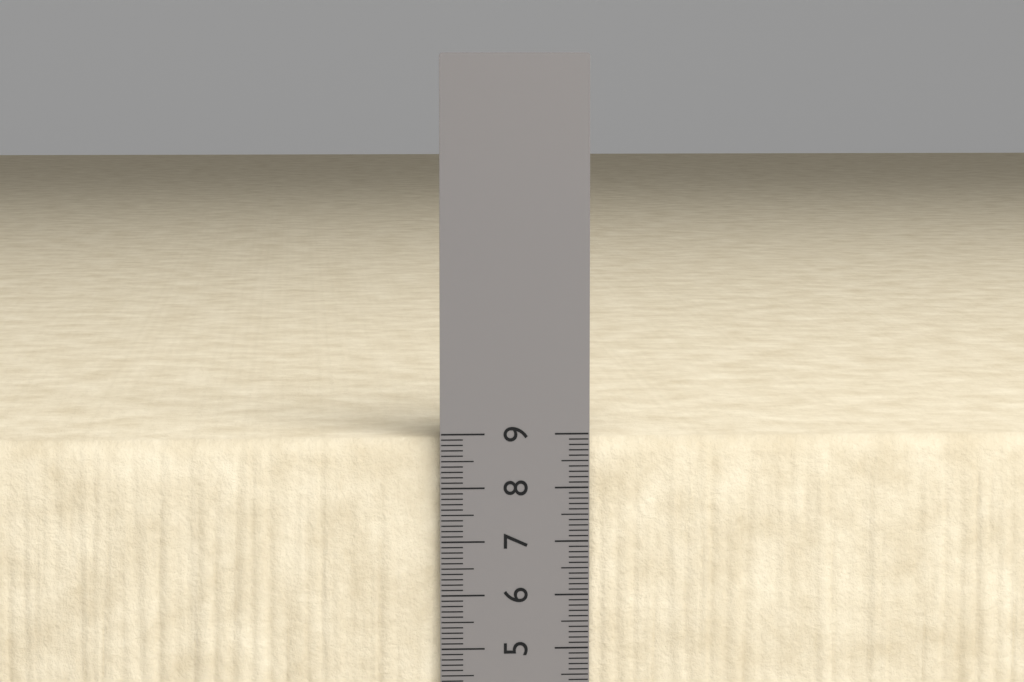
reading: 8.9 cm
